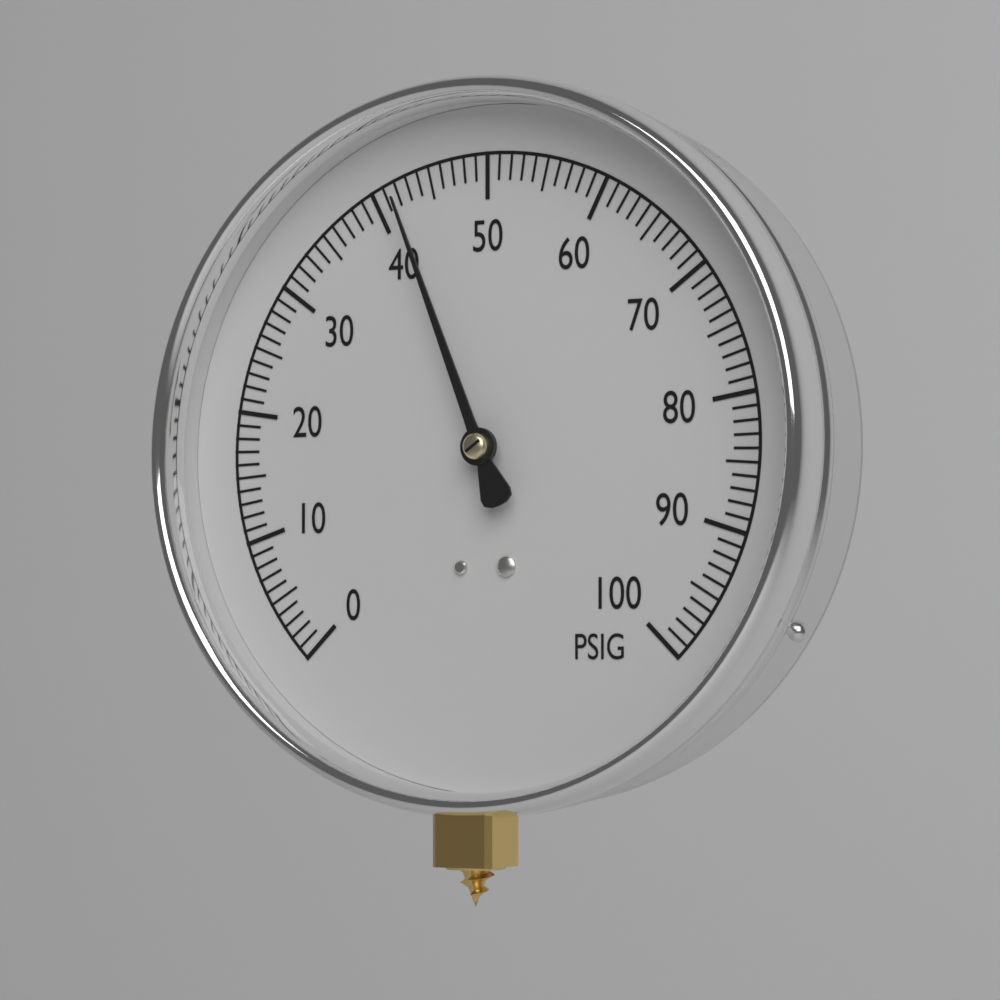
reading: 42 PSIG
